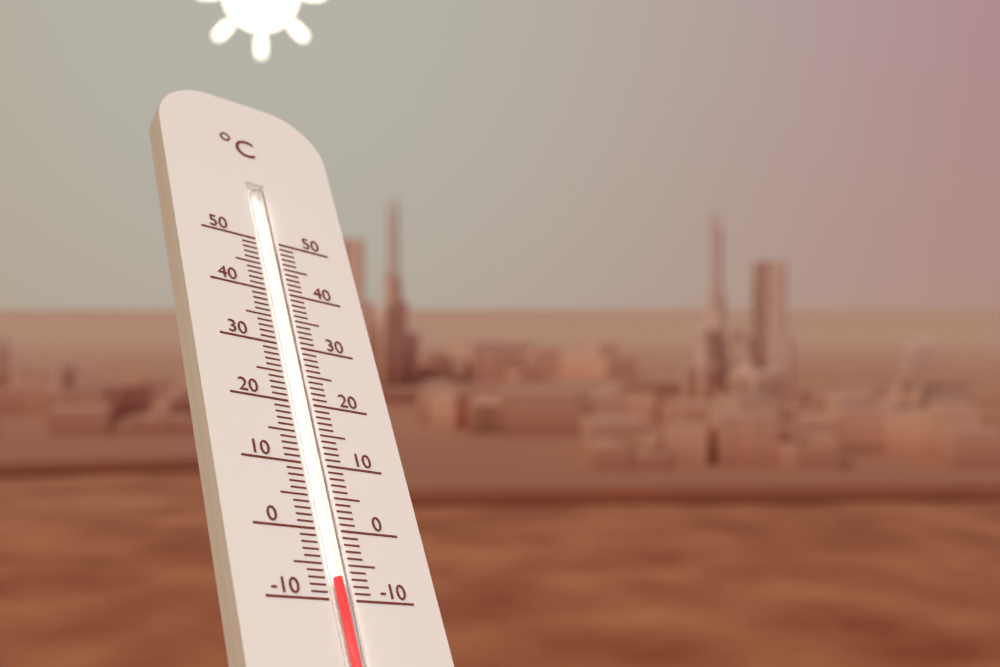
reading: -7 °C
